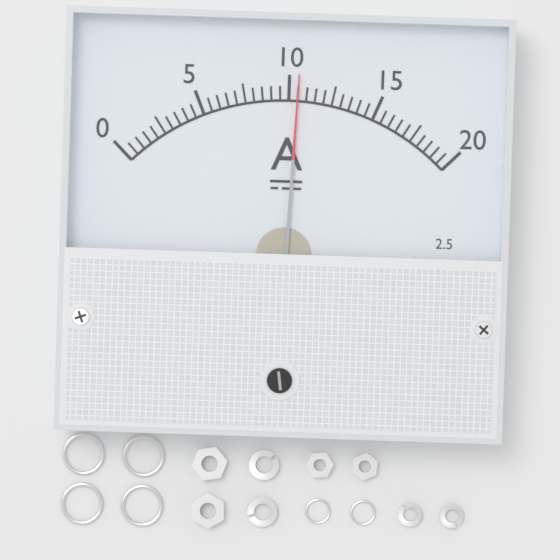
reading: 10.5 A
